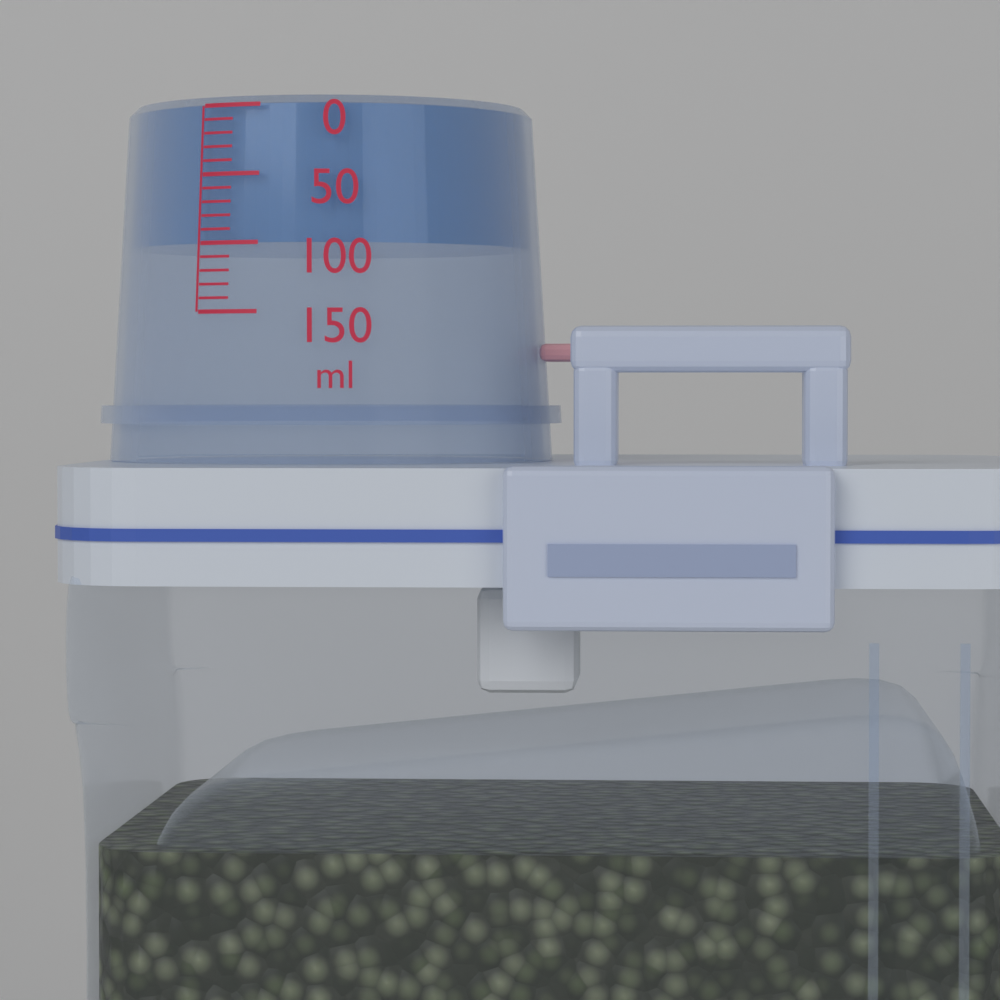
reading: 100 ml
